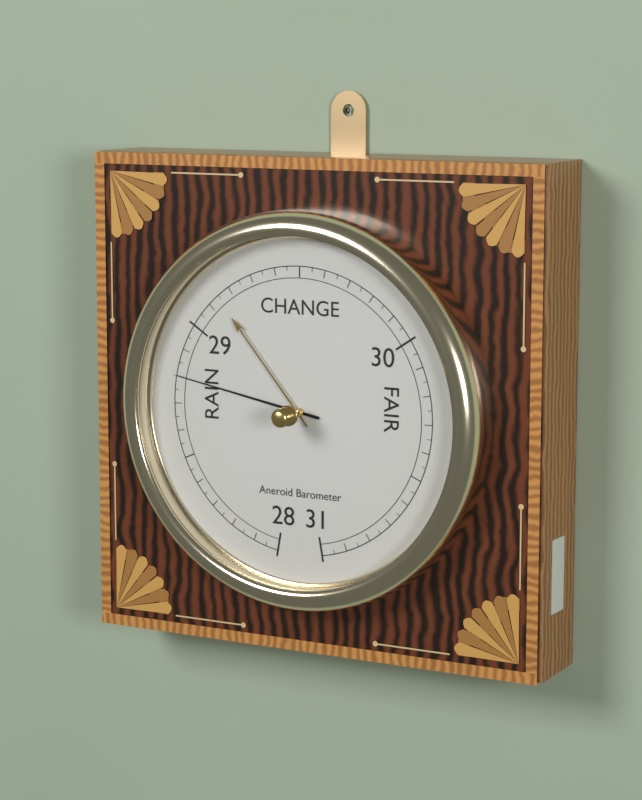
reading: 28.80 inHg
